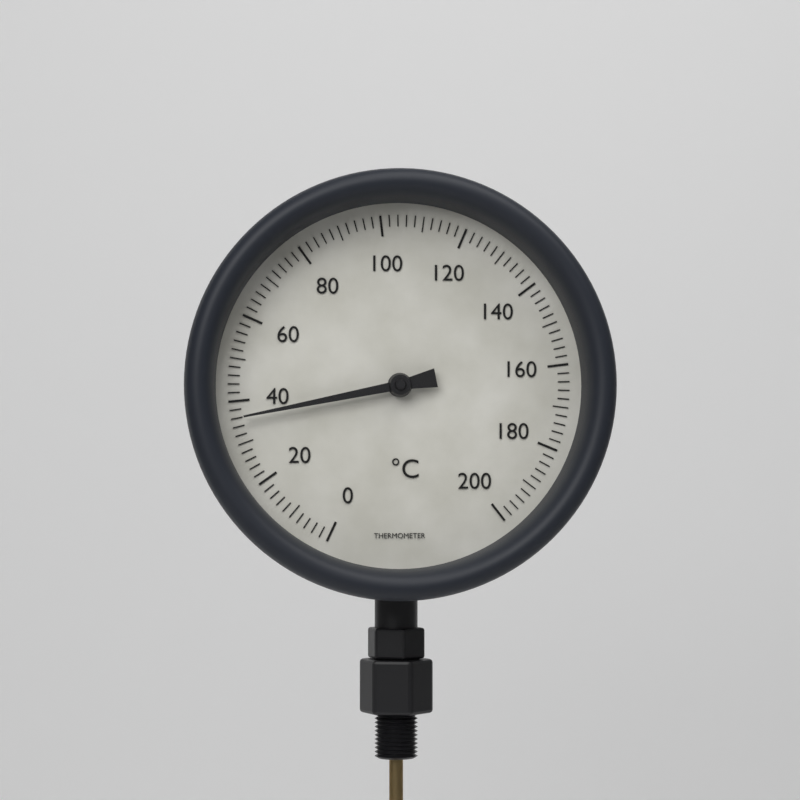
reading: 36 °C
